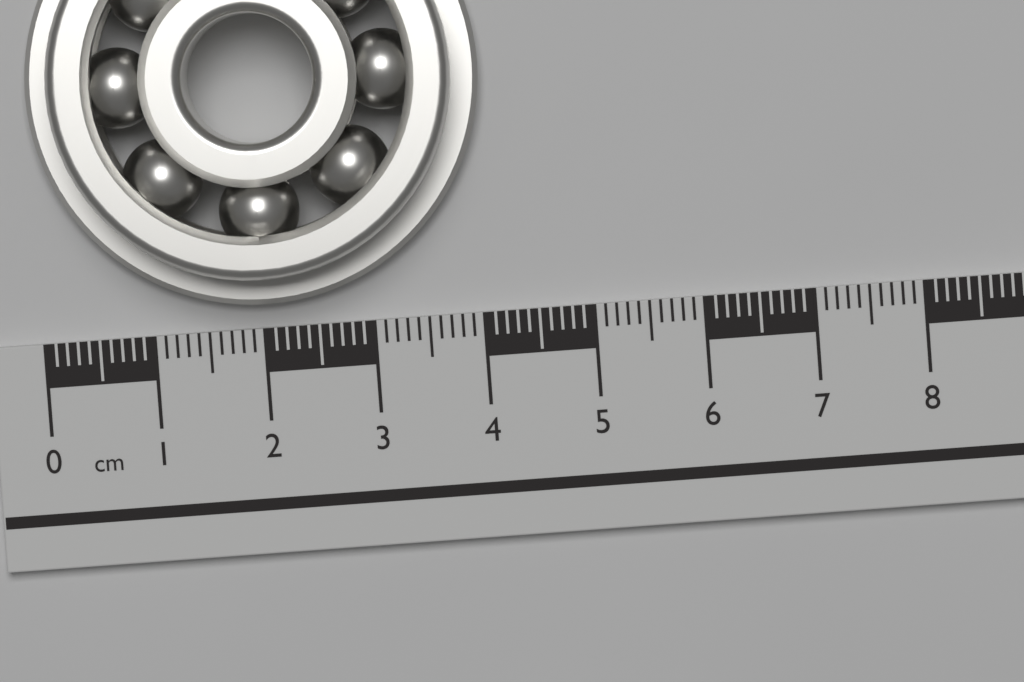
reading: 4.1 cm
